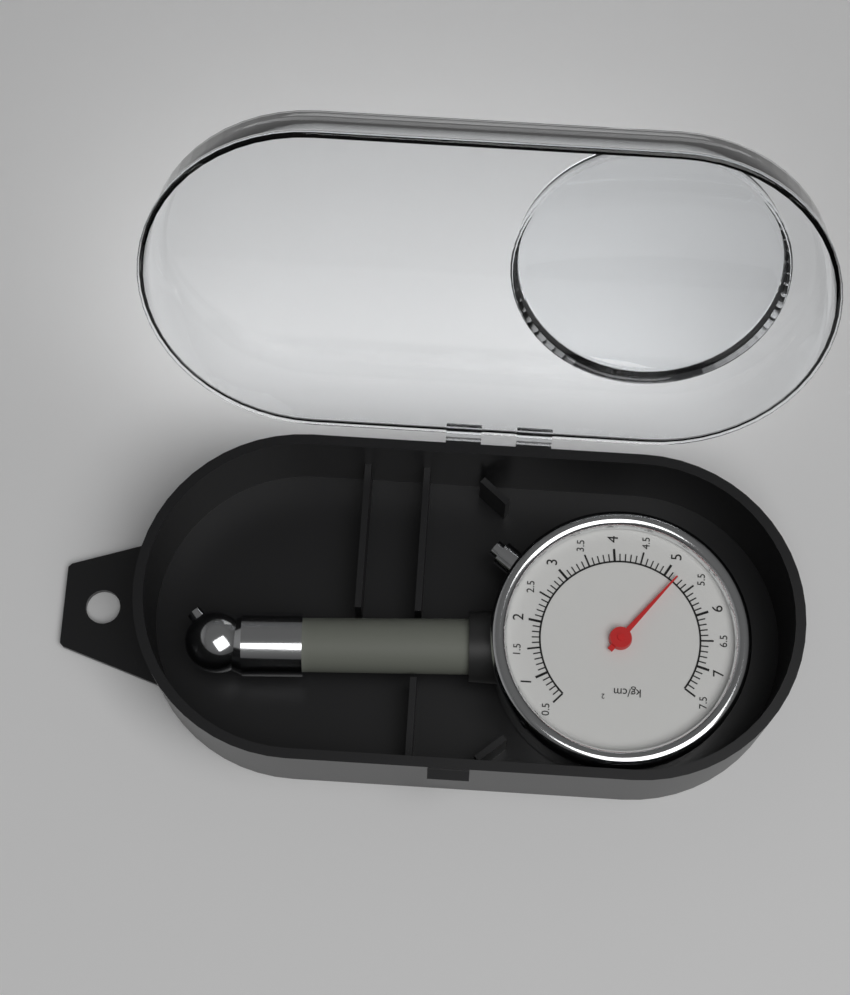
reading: 5.2 kg/cm²
